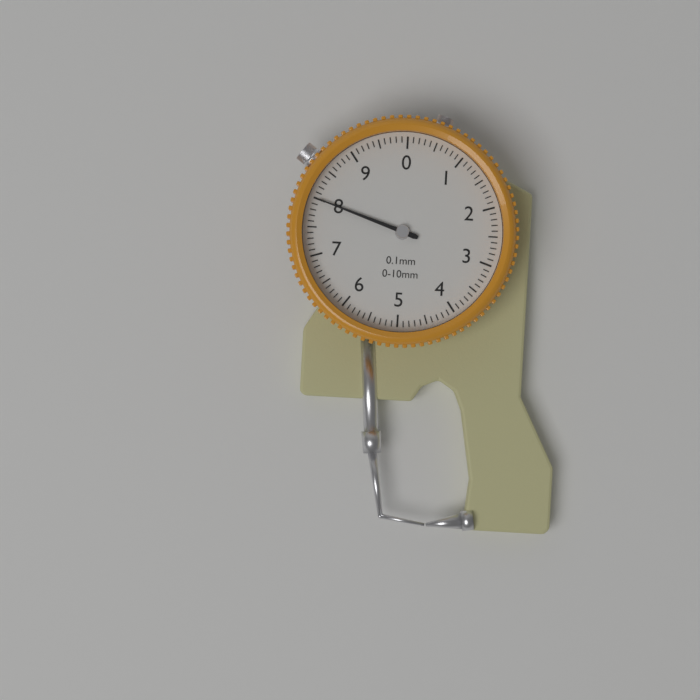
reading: 8.0 mm
